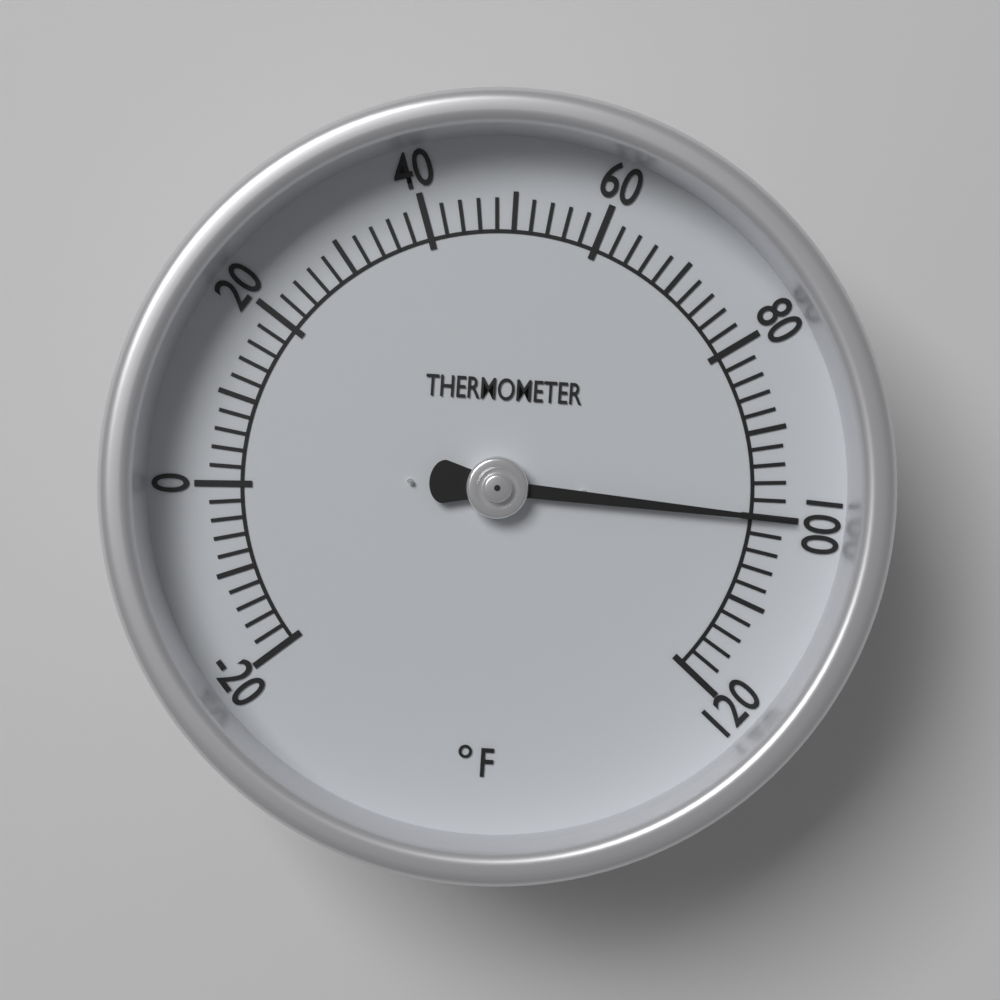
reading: 100 °F
